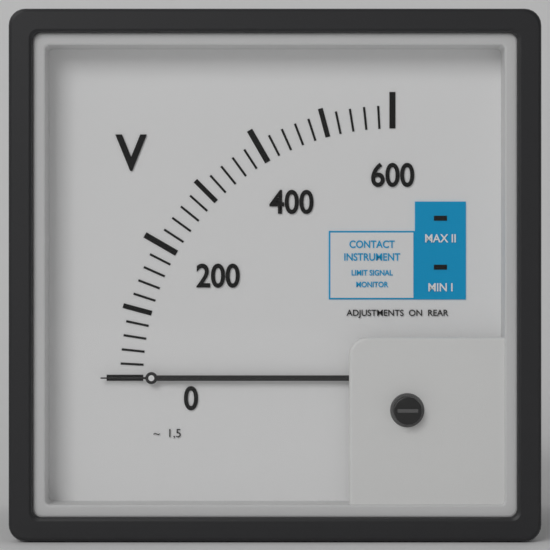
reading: 0 V
